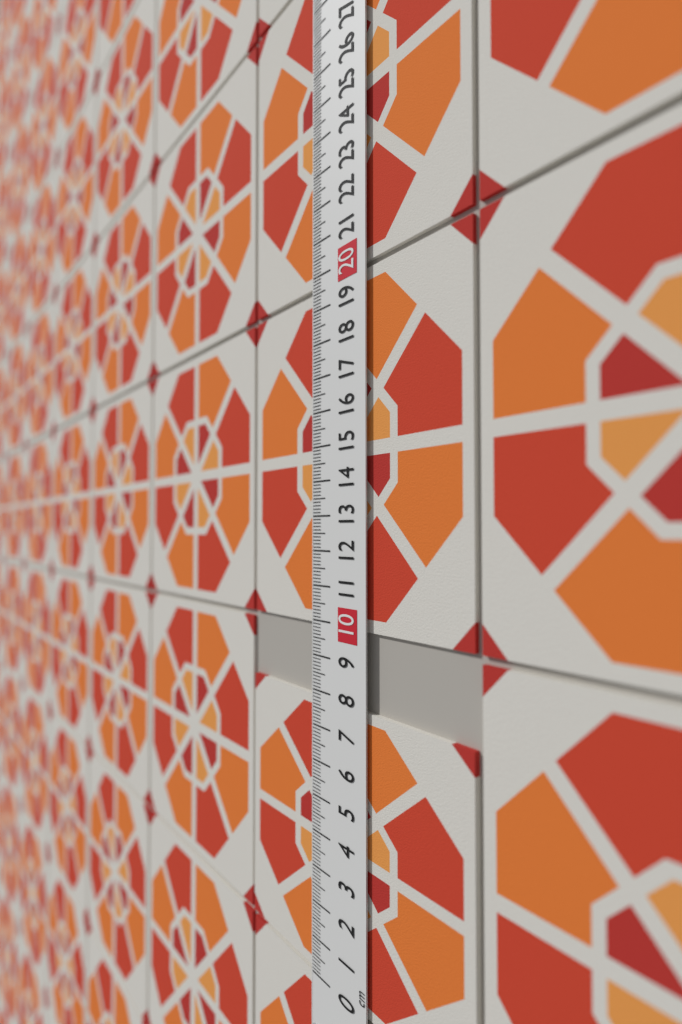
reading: 7.8 cm
